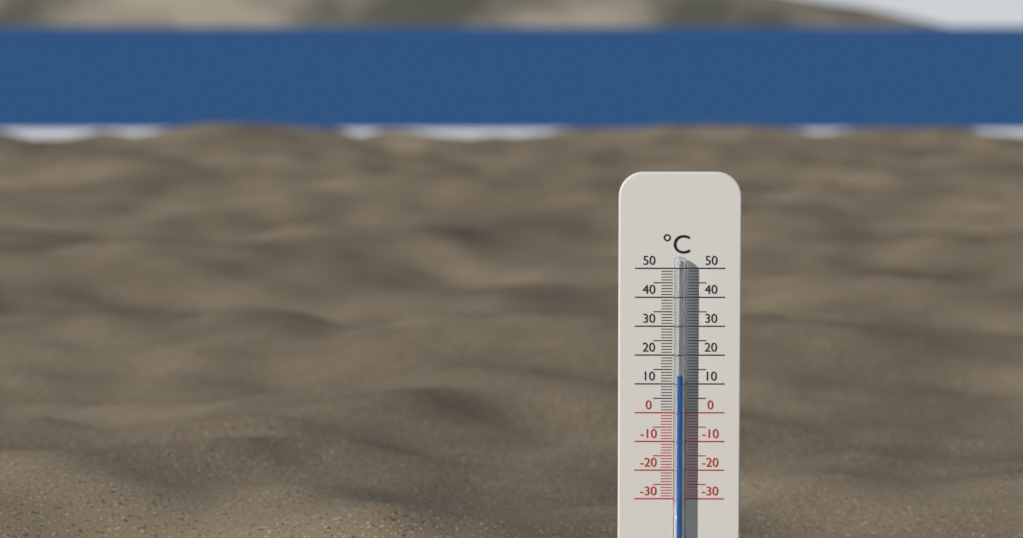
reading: 13 °C
